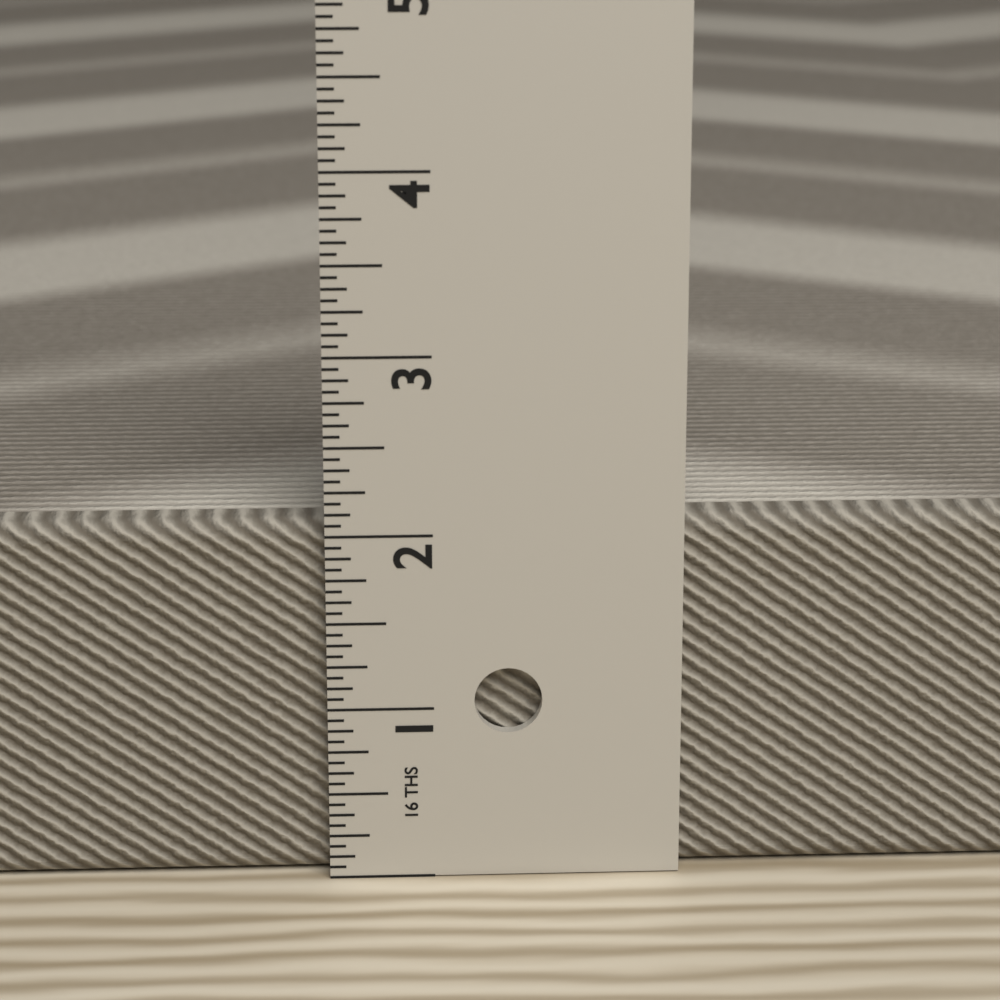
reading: 2.0625 in
